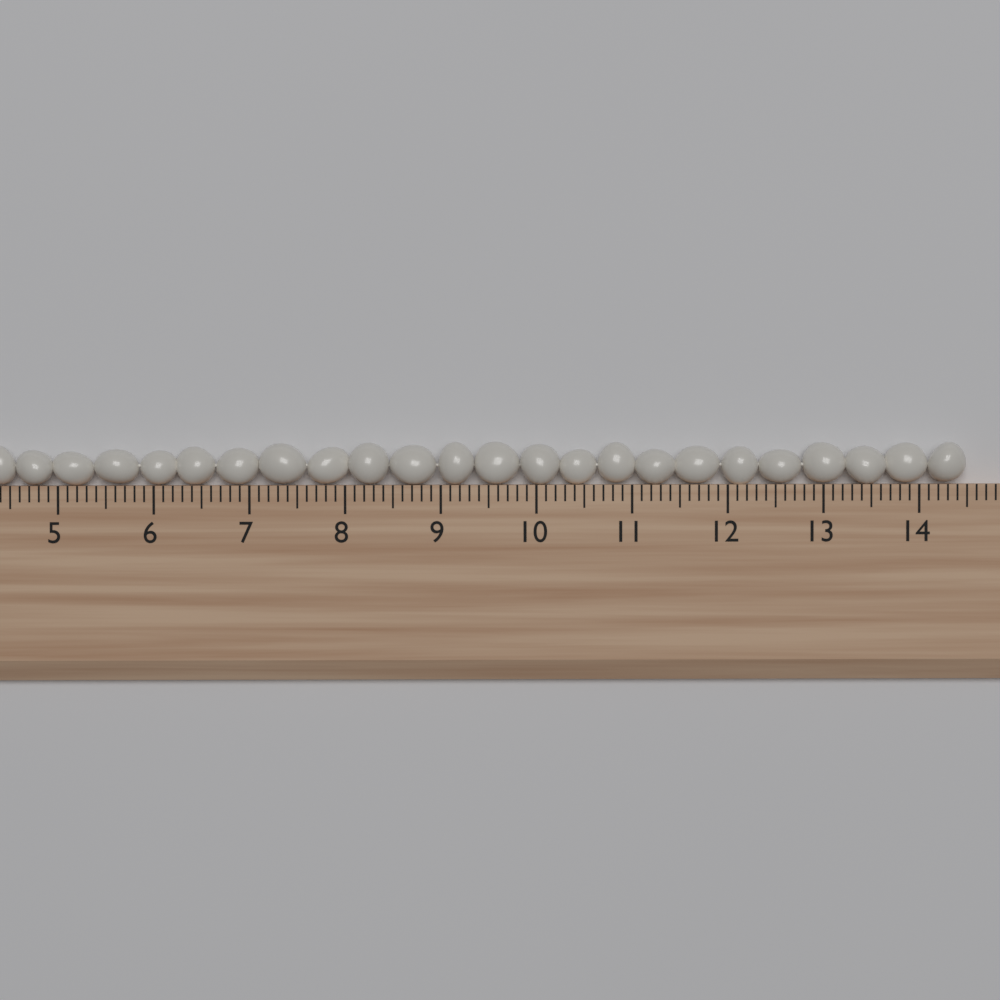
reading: 14.5 (no unit)
